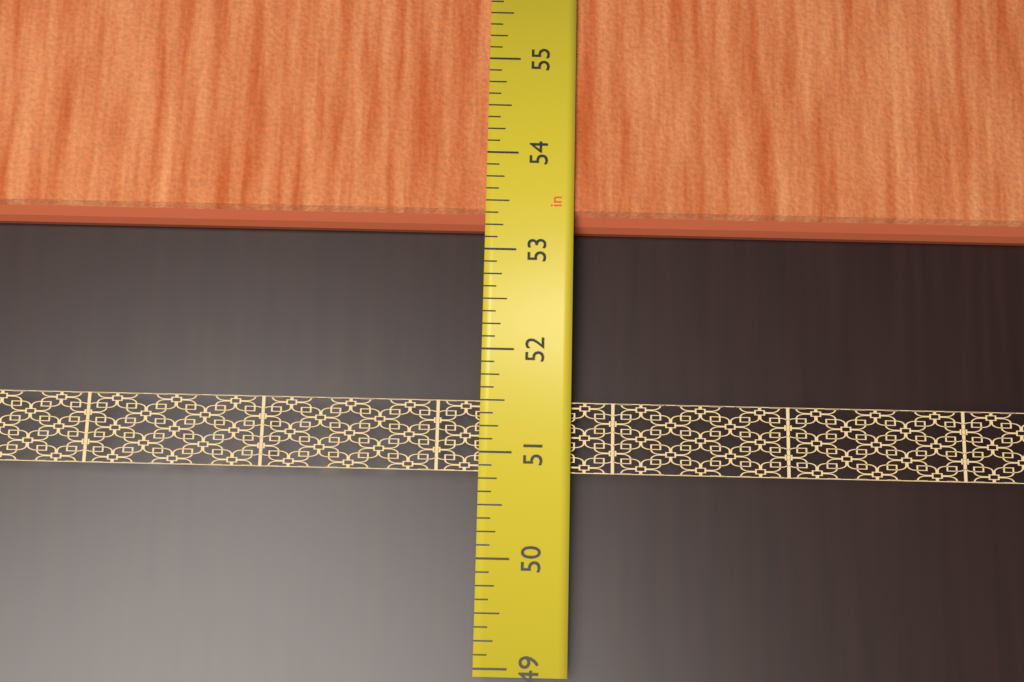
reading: 53.250 in
